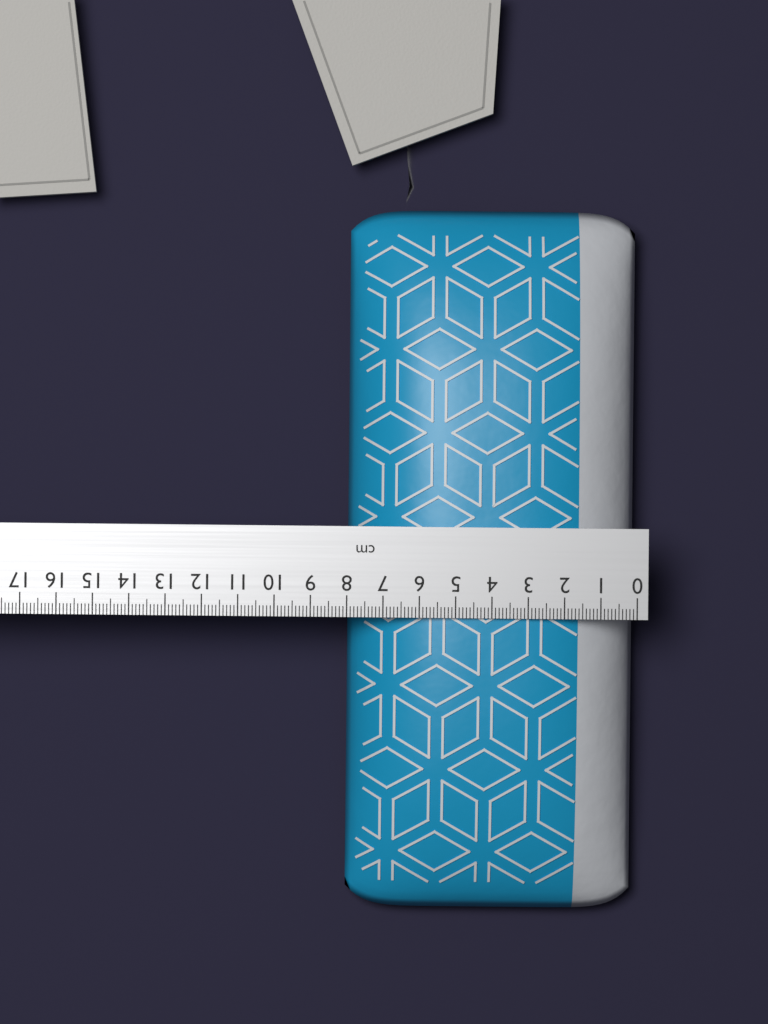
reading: 8.0 cm
